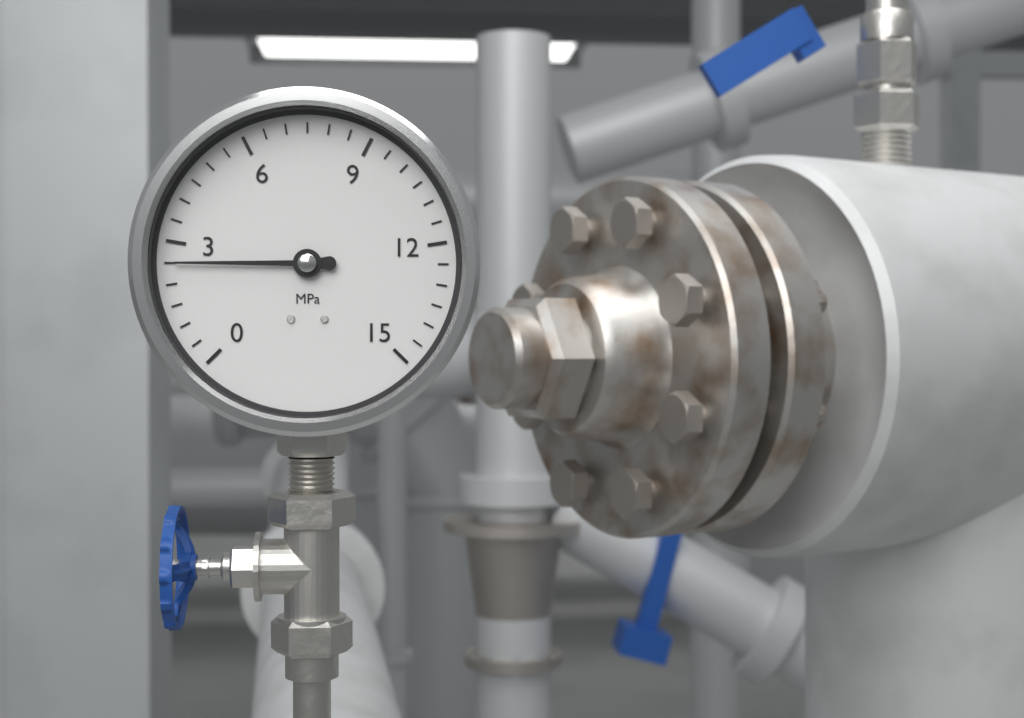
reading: 2.5 MPa
